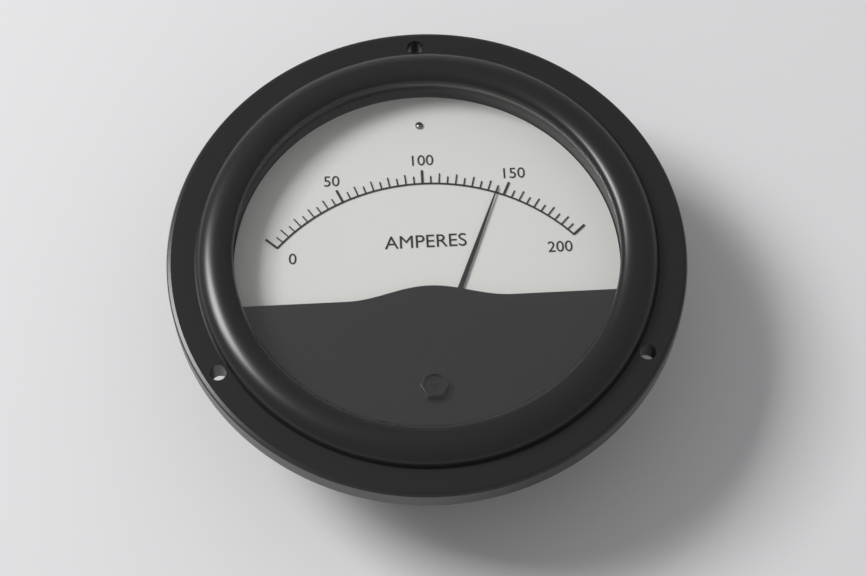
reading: 145 A
